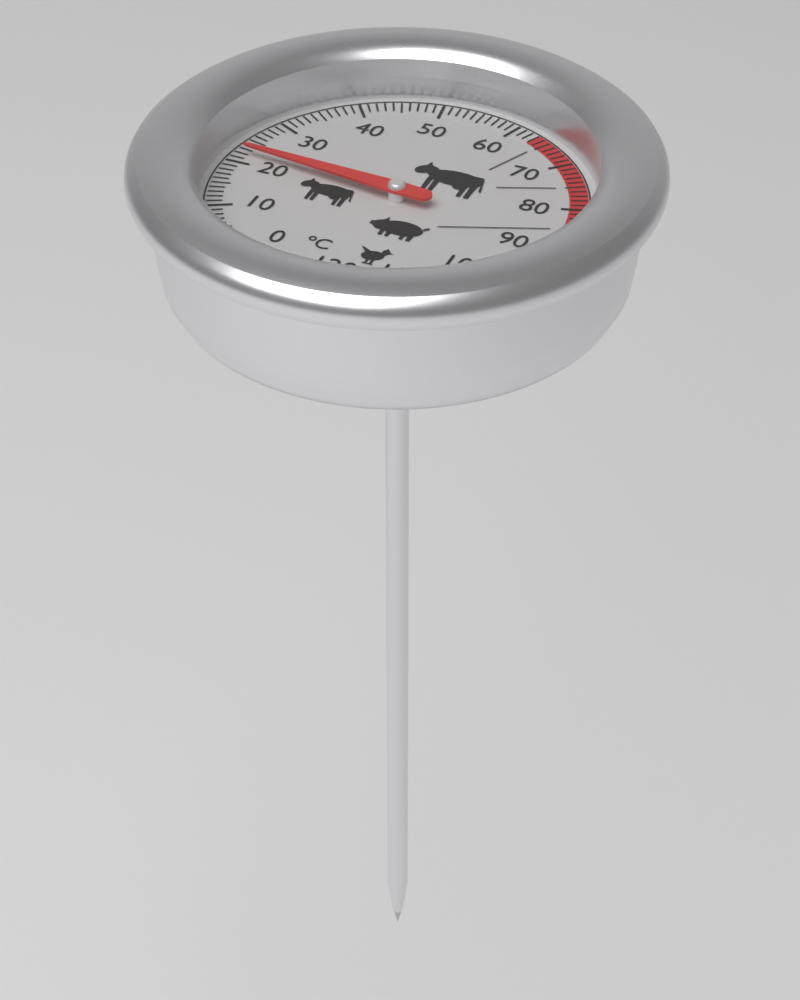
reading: 22 °C
